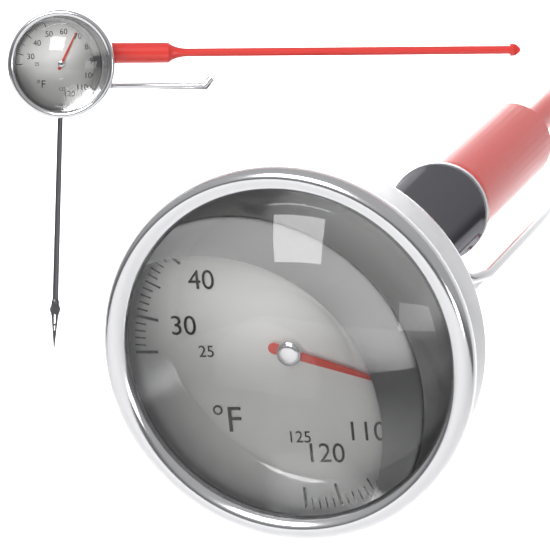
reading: 98 °F
